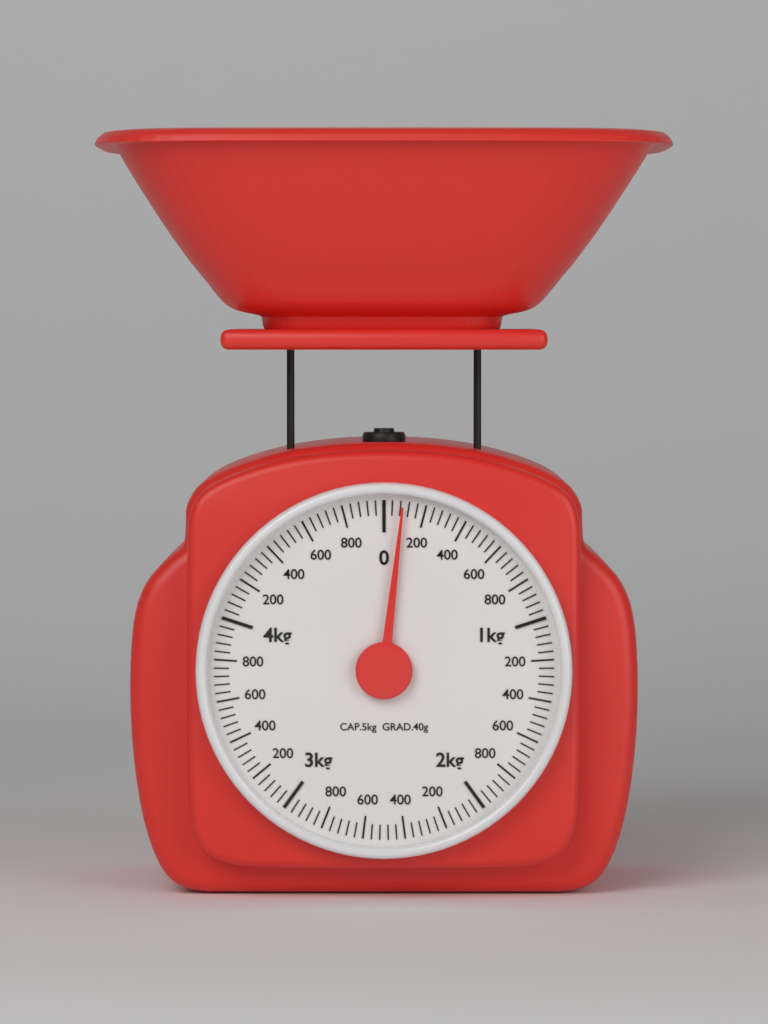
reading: 0.09 kg
